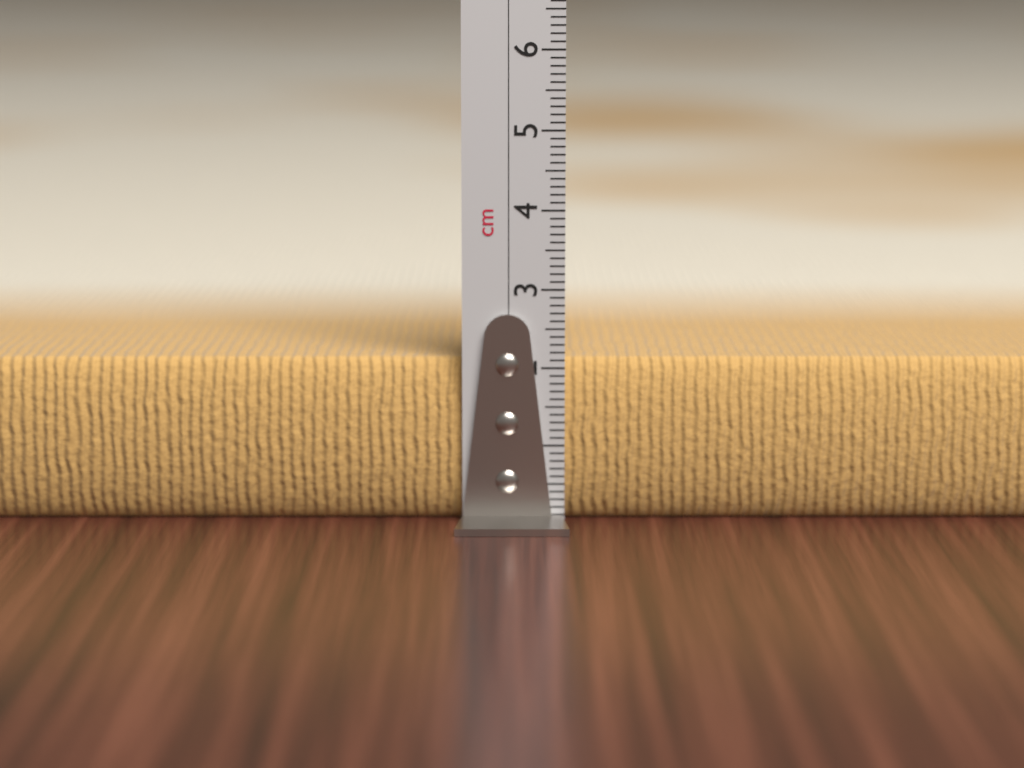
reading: 2.1 cm
